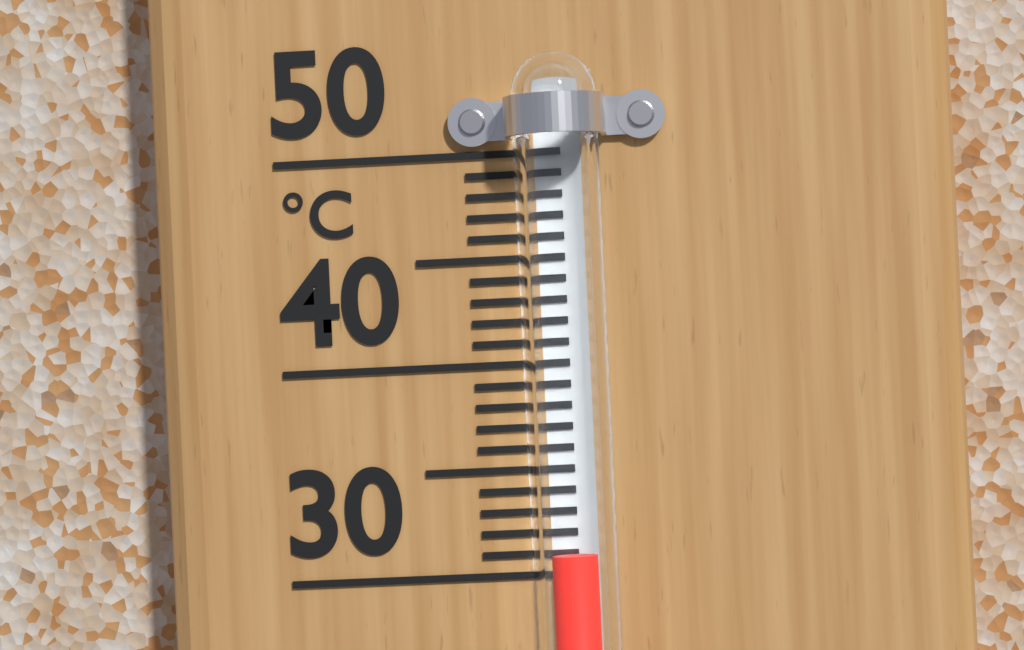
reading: 31 °C
